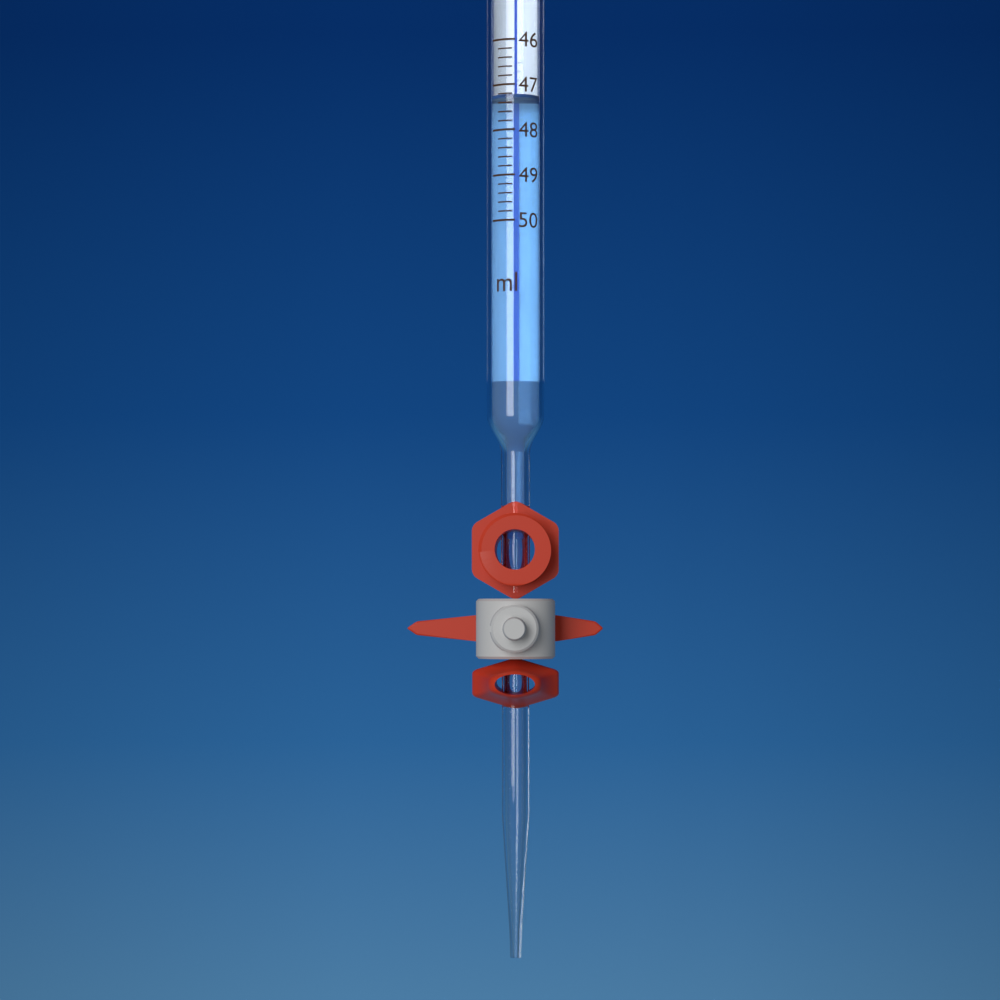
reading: 47.2 ml
